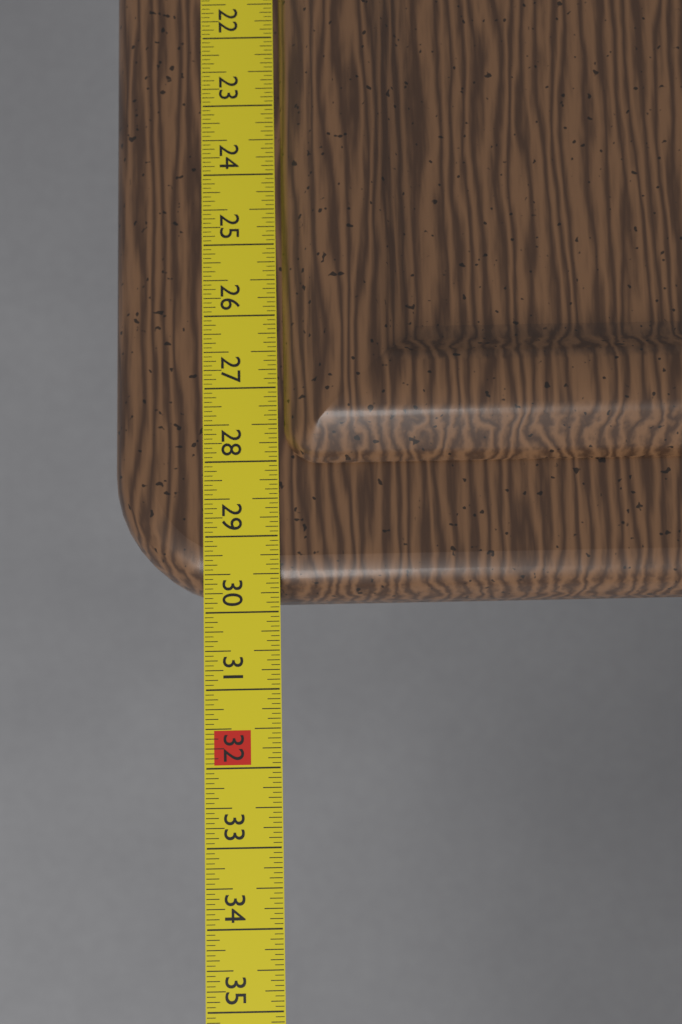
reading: 29.8125 in
